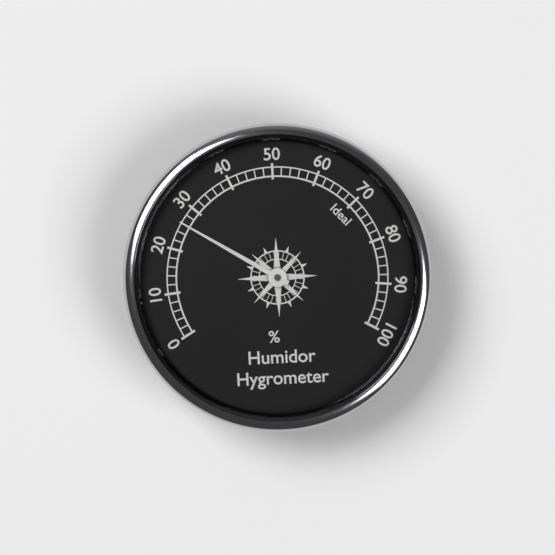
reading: 26 %
